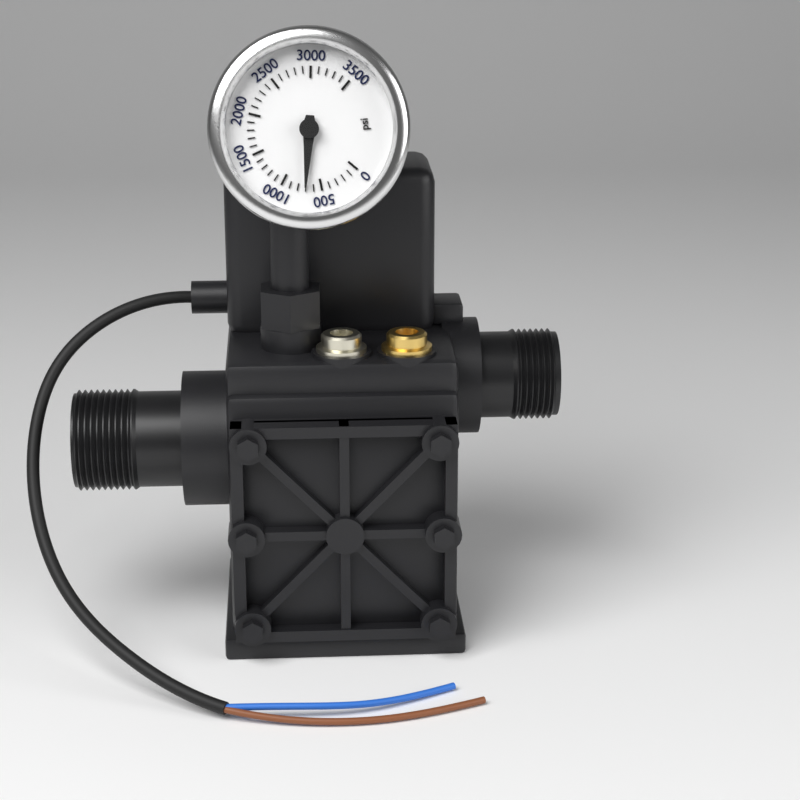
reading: 700 psi
